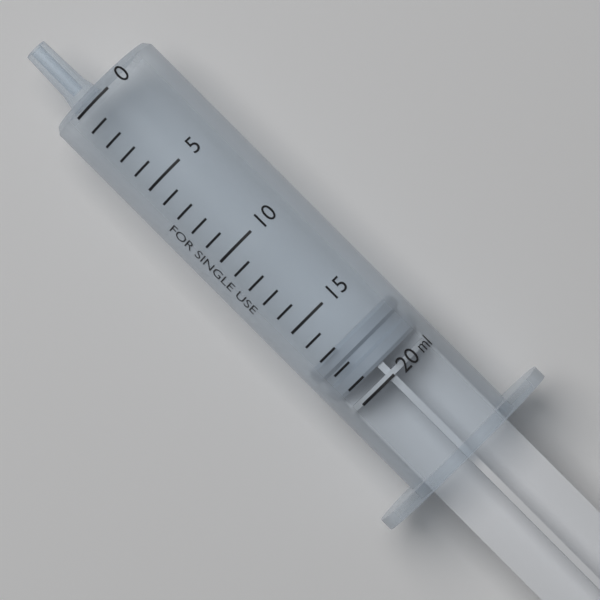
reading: 17 ml
